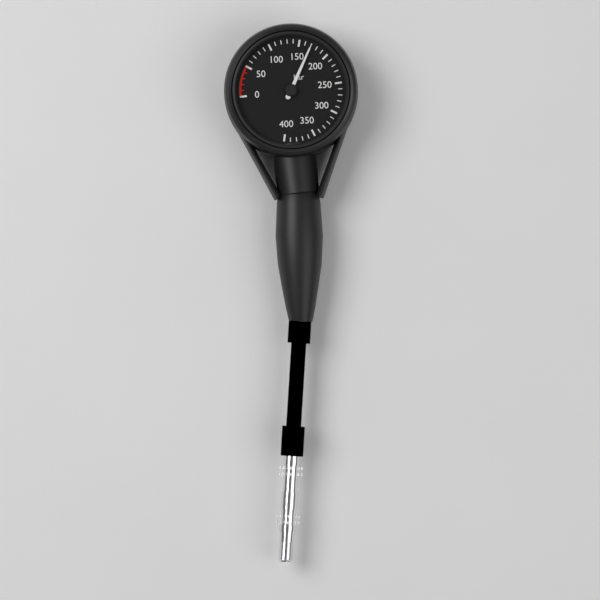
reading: 170 bar
